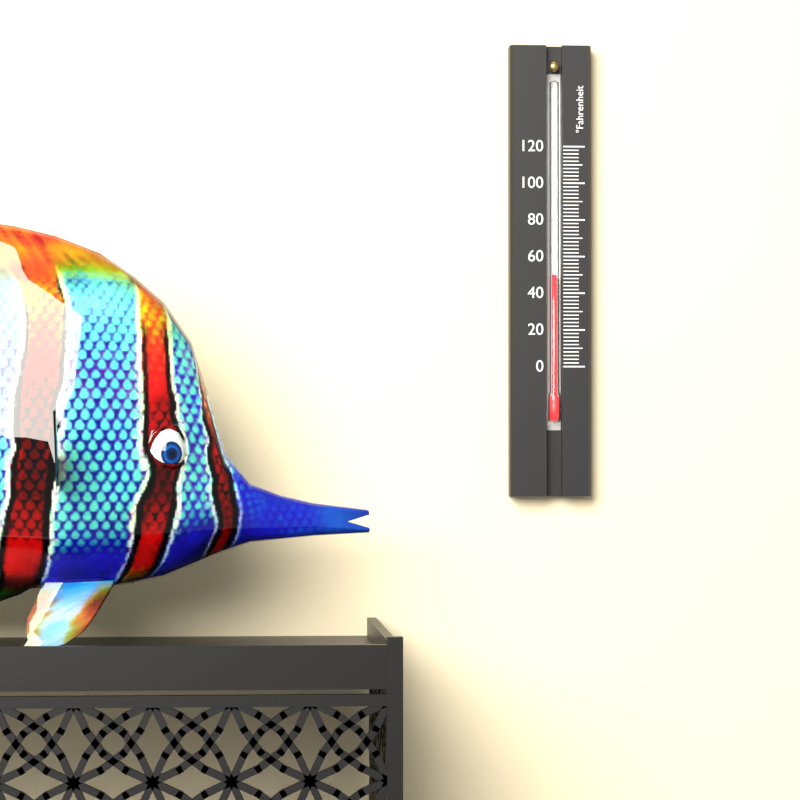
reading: 50 °F
